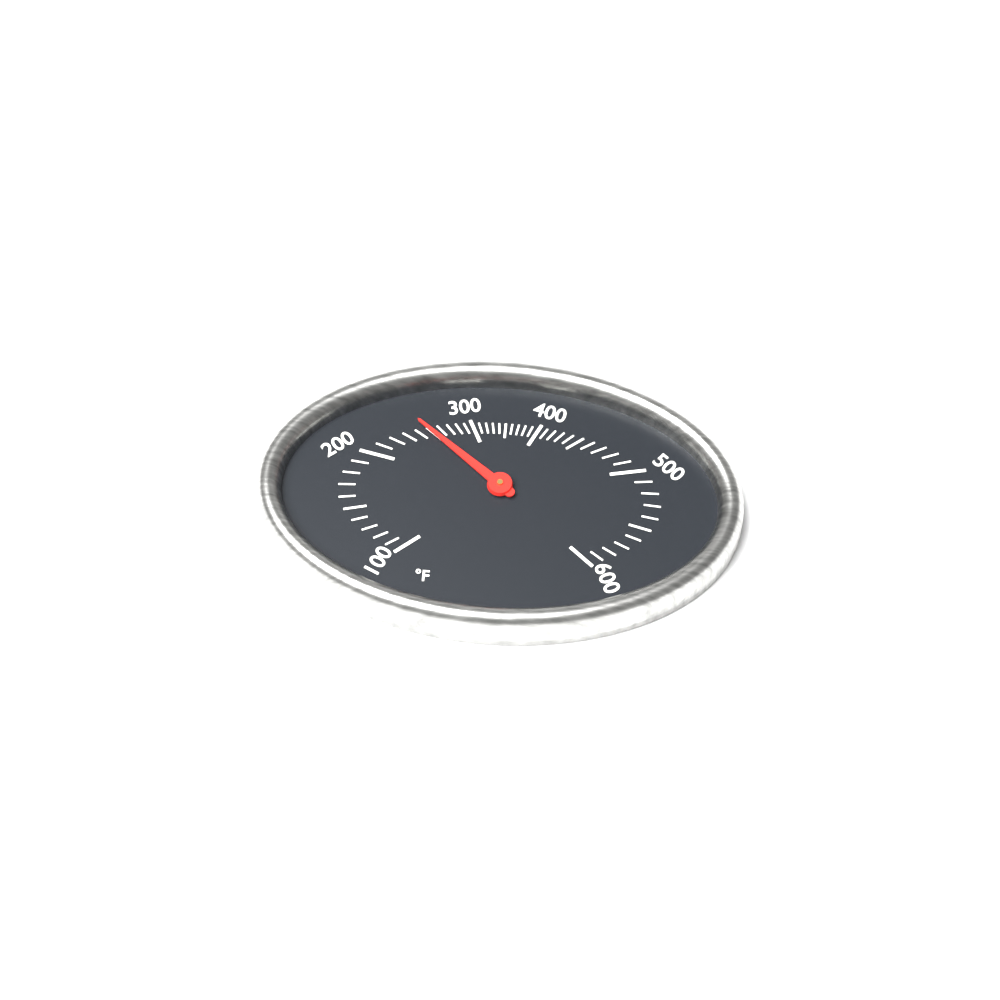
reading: 250 °F
